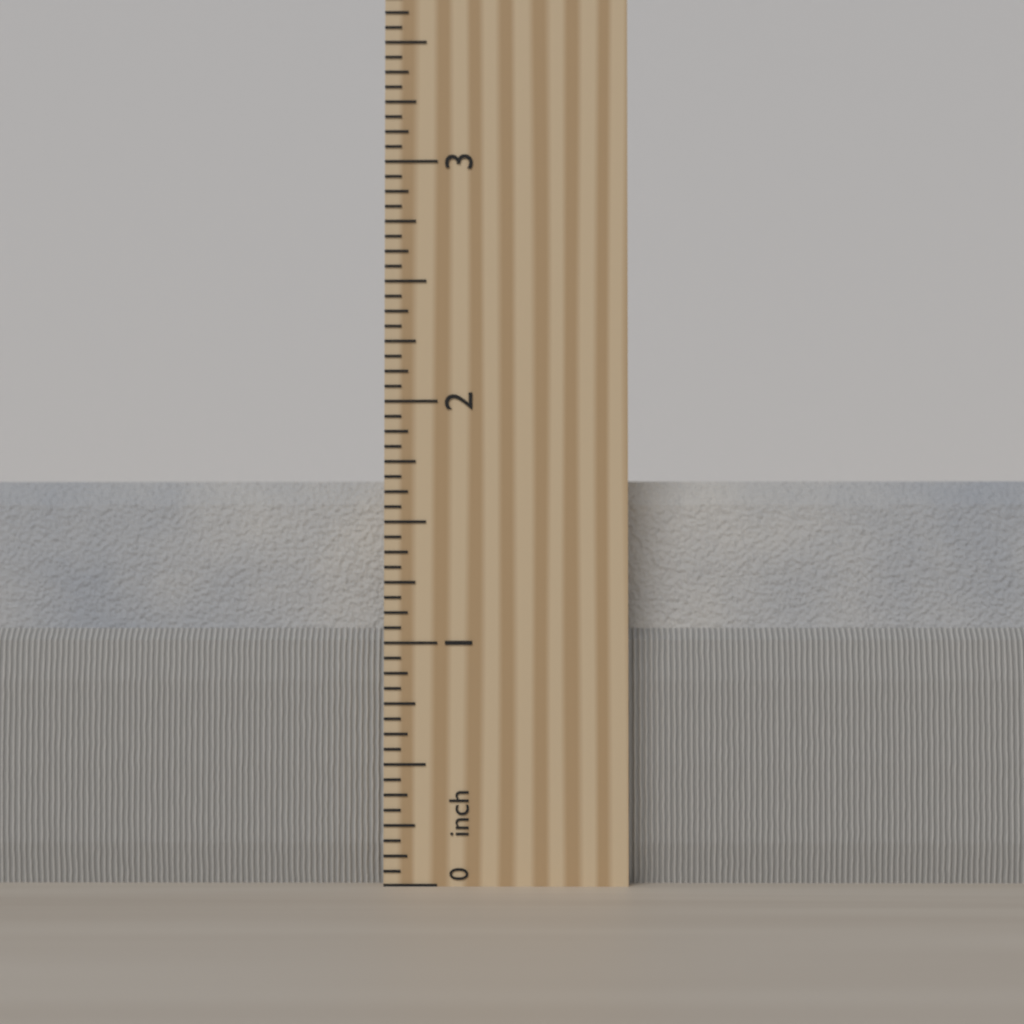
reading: 1.6875 inch
